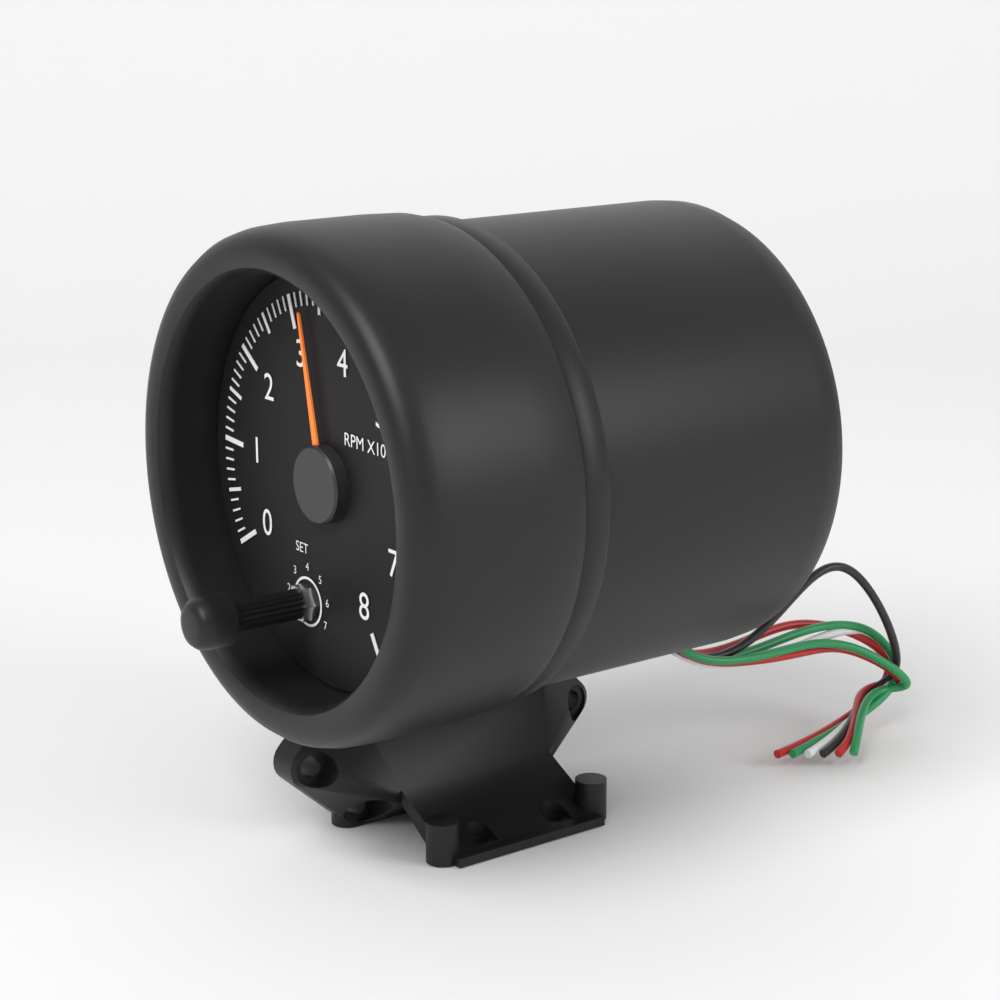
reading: 3.2 RPM x1000
